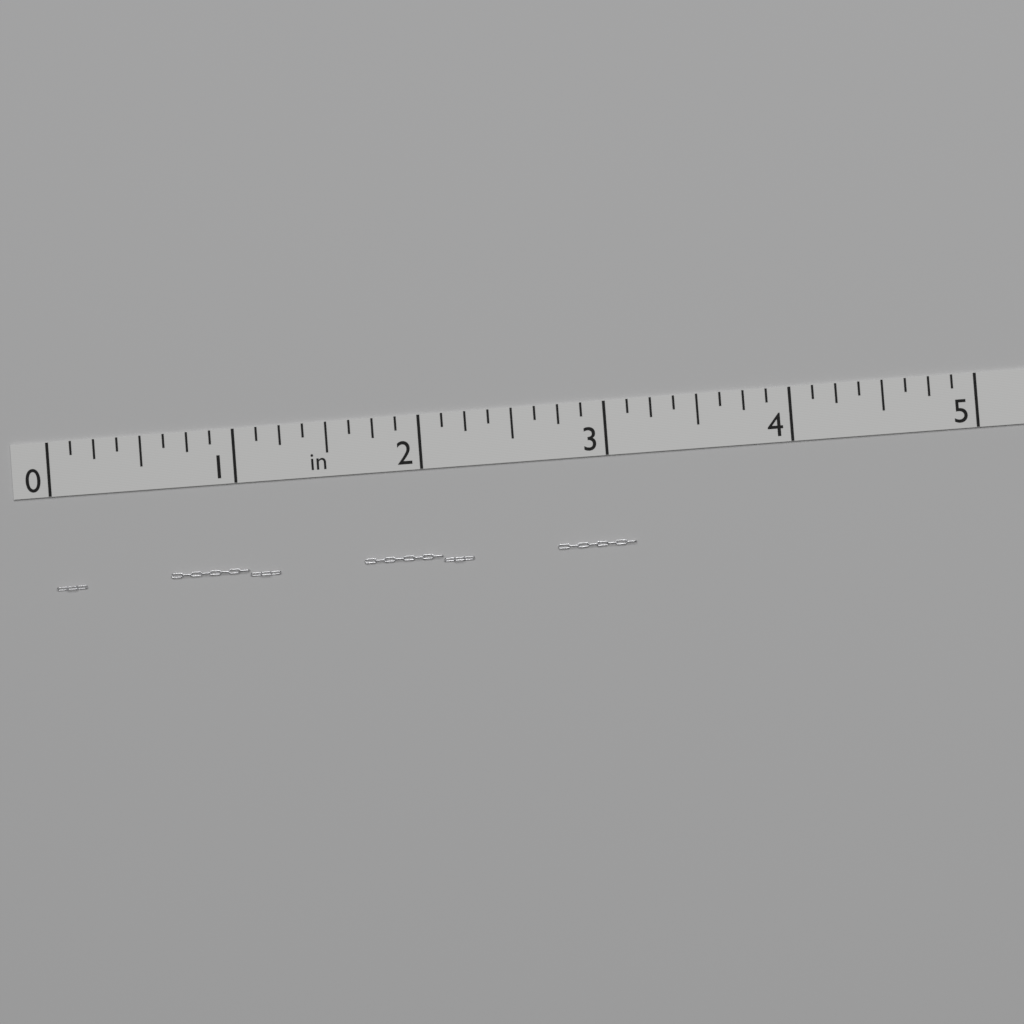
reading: 3.125 in
